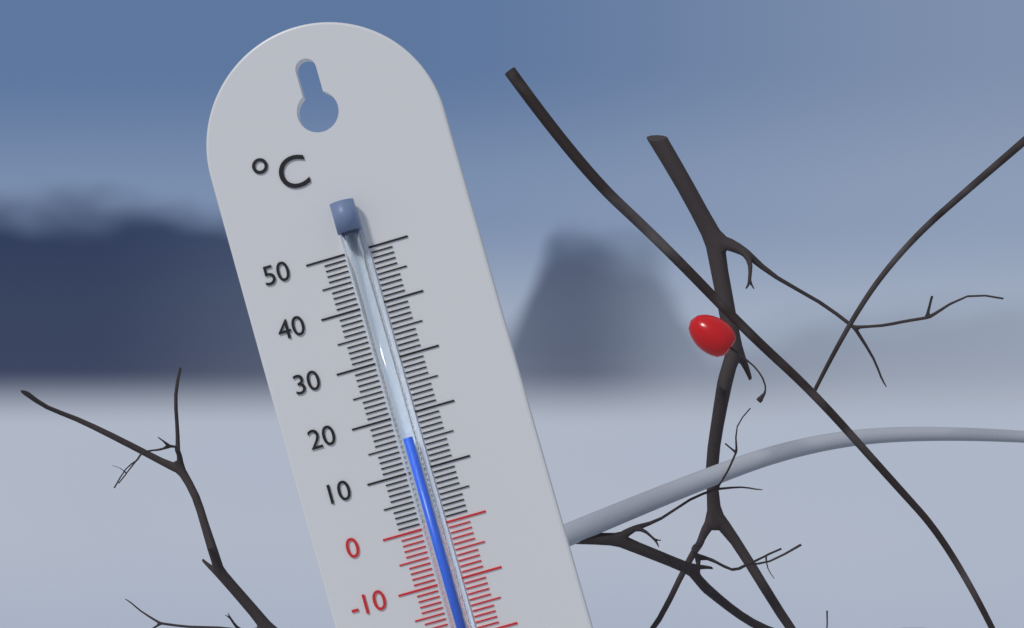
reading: 16 °C
